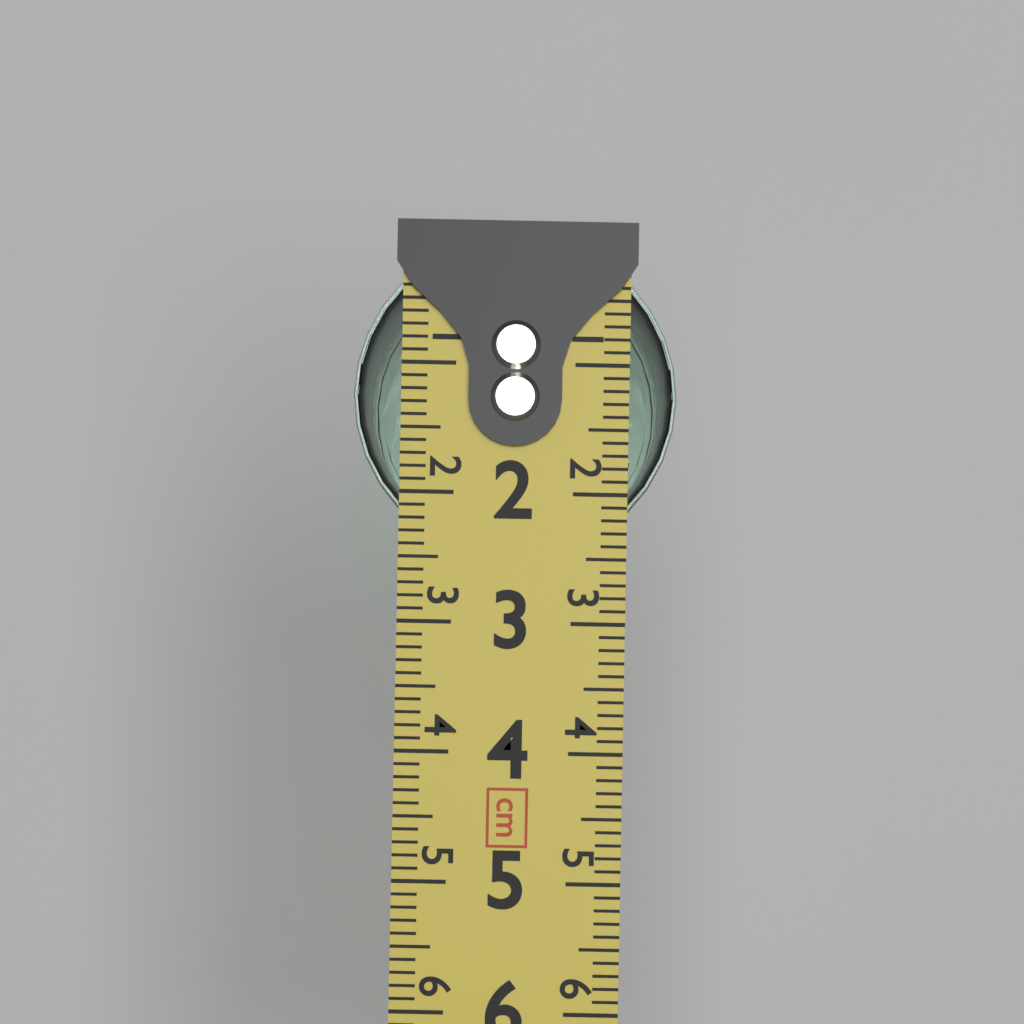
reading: 2.5 cm
